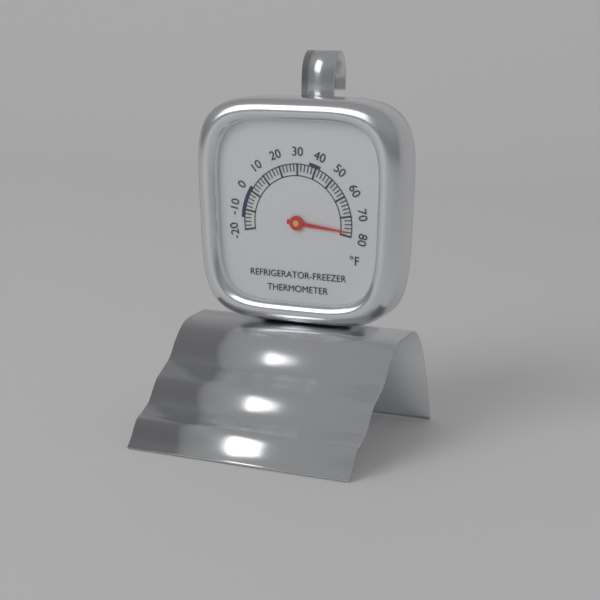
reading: 78 °F
